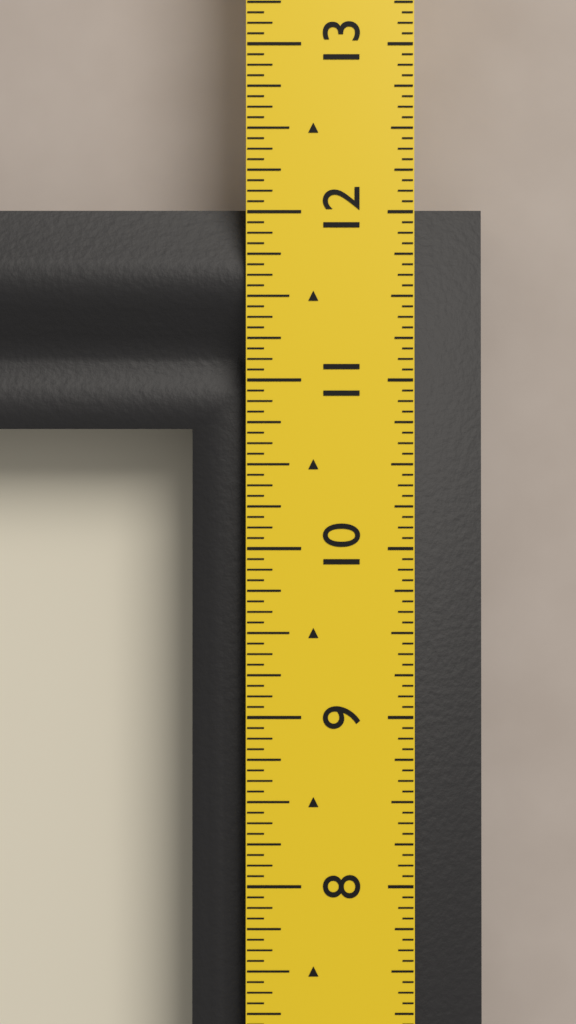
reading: 12.0625 in
